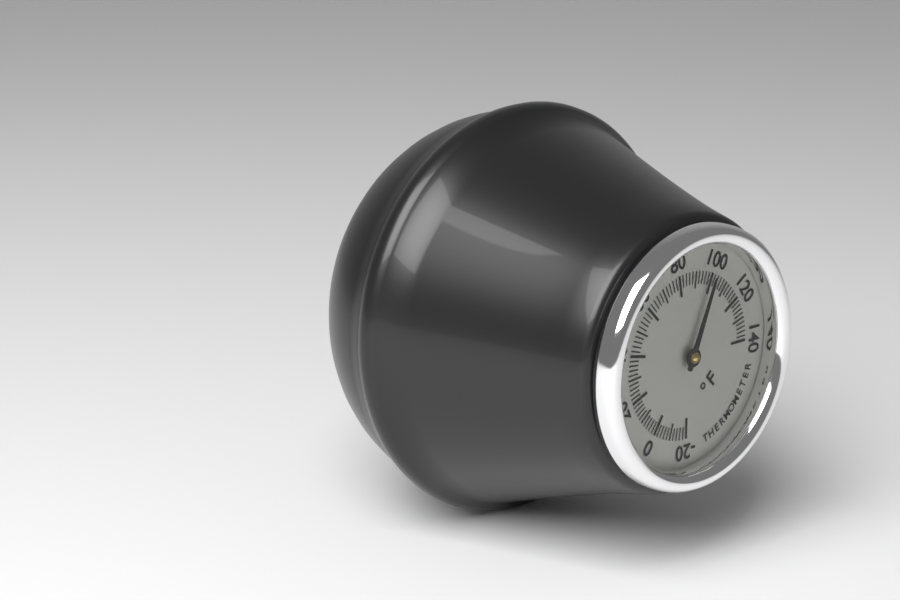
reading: 100 °F
